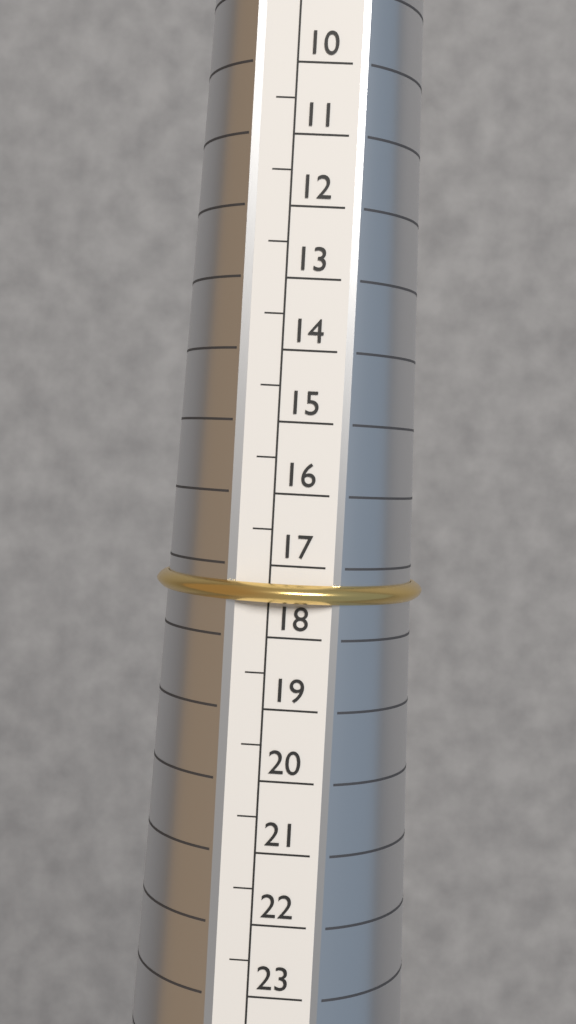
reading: 17.5 (no unit)
